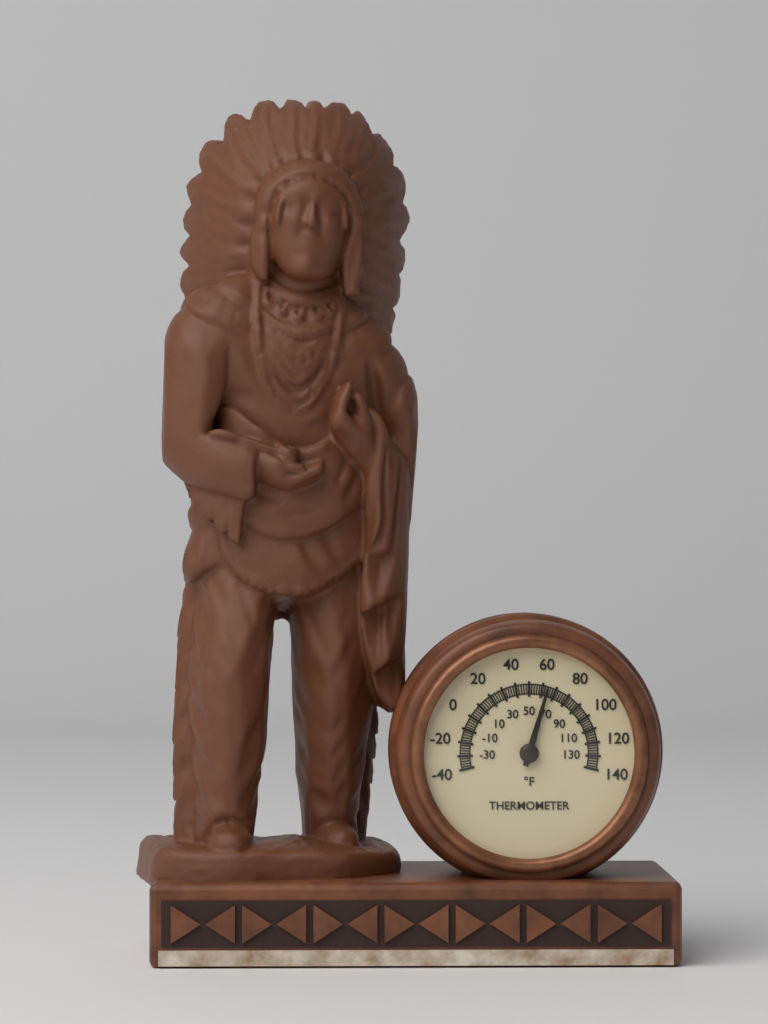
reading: 64 °F
